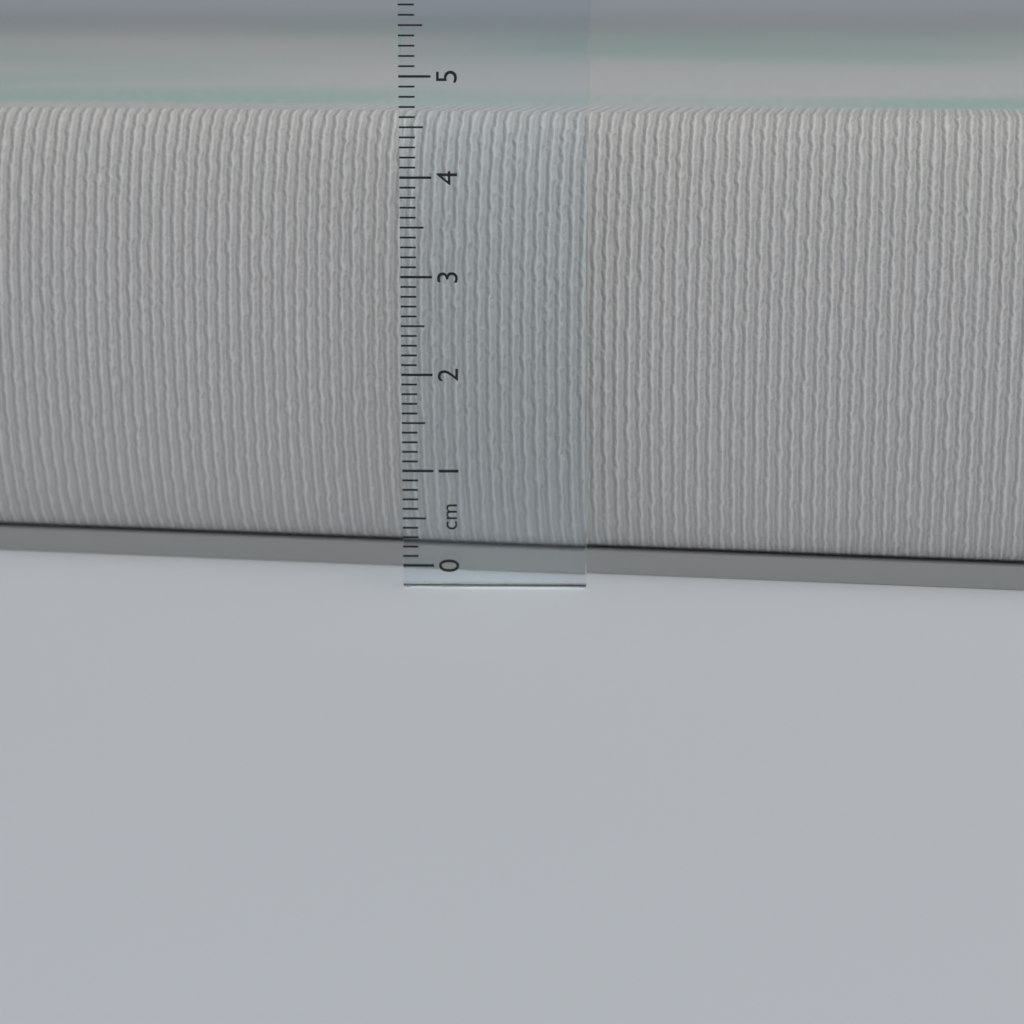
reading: 4.6 cm
